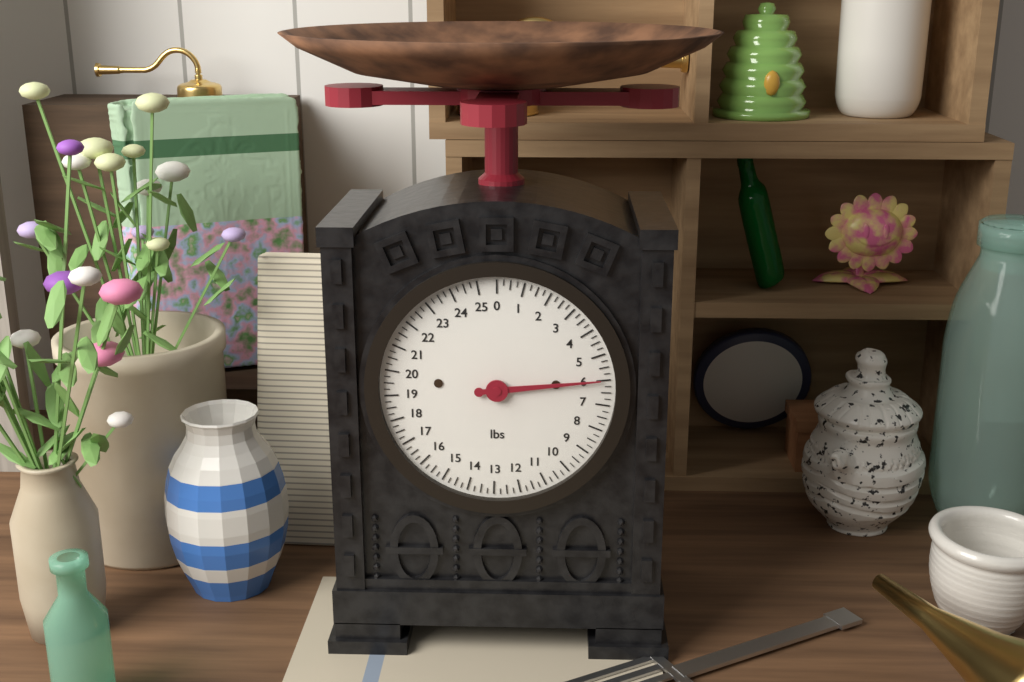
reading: 6.00 lbs
